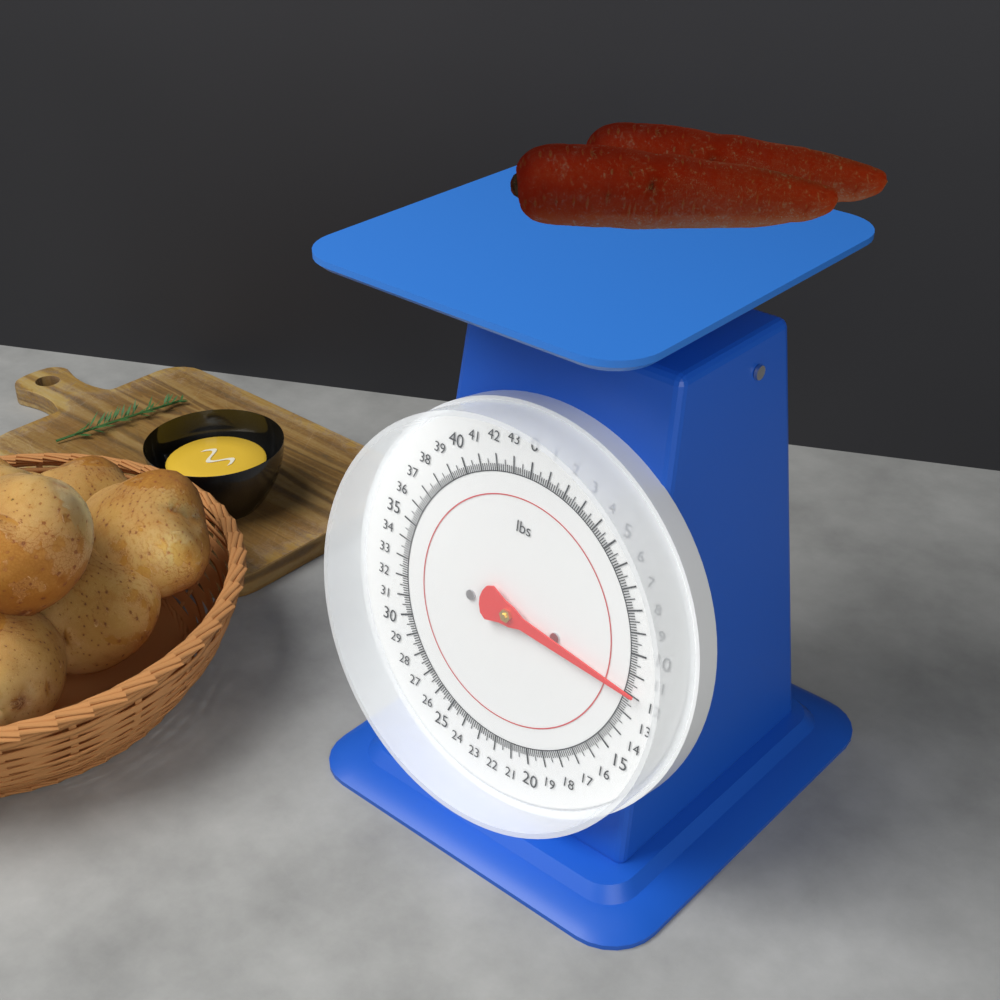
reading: 11.875 lbs
